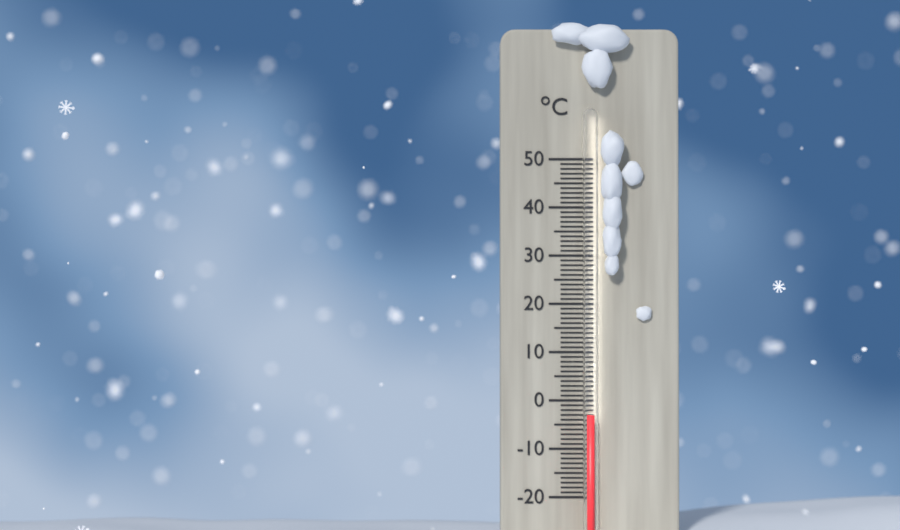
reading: -3 °C
